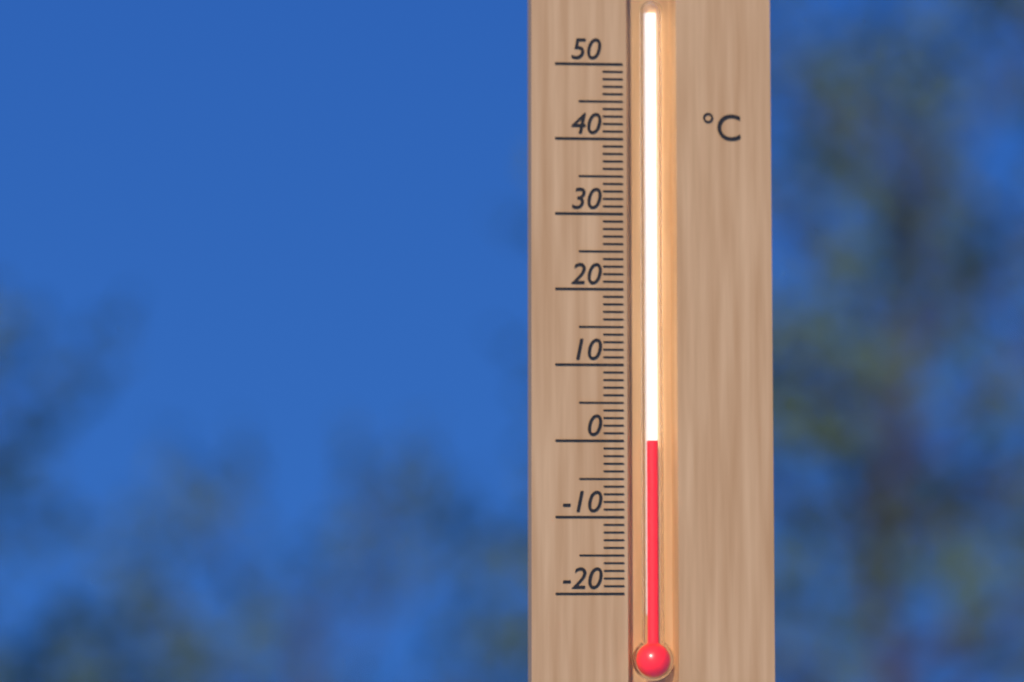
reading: 0 °C
